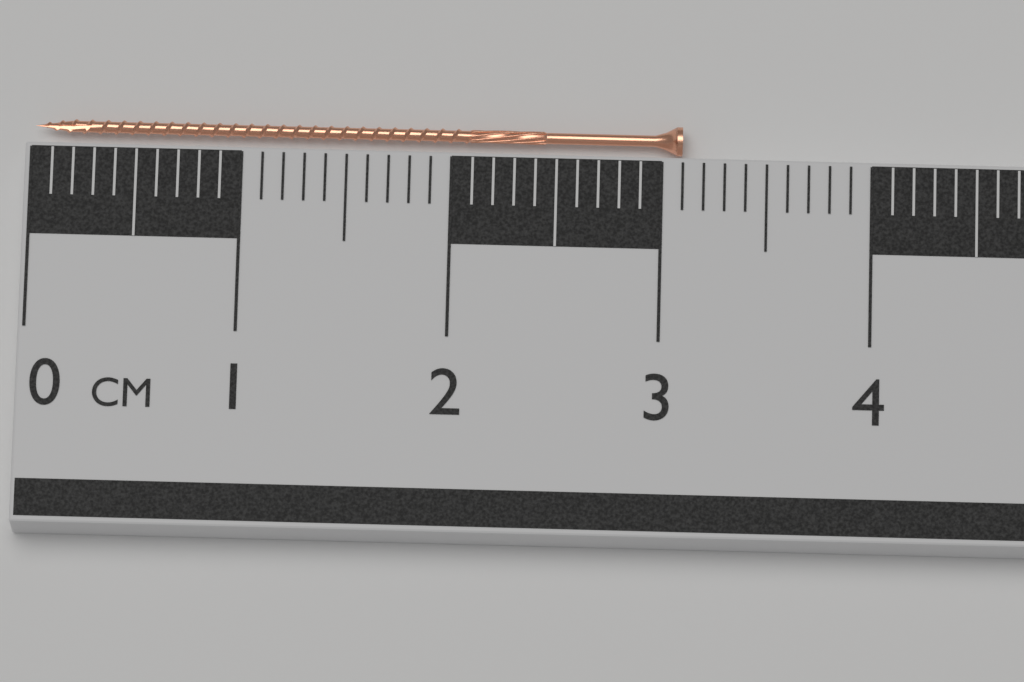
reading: 3.1 cm
